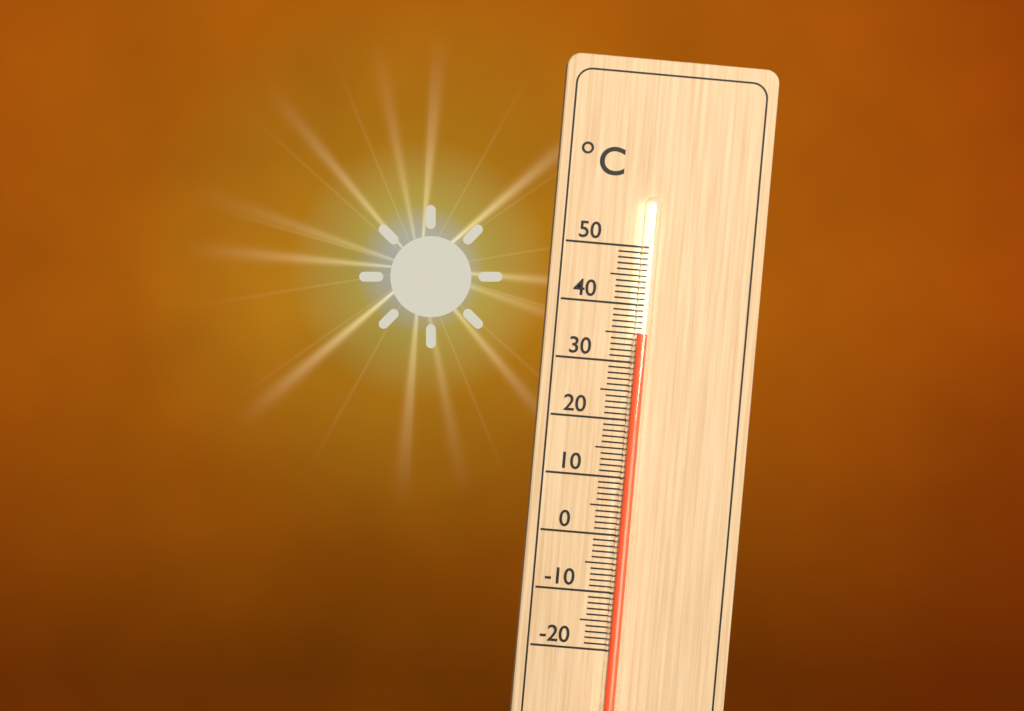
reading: 35 °C
